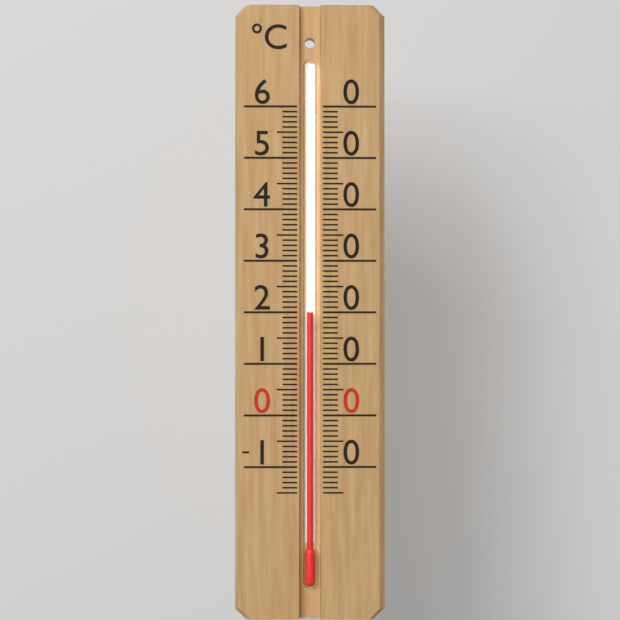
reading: 20 °C
